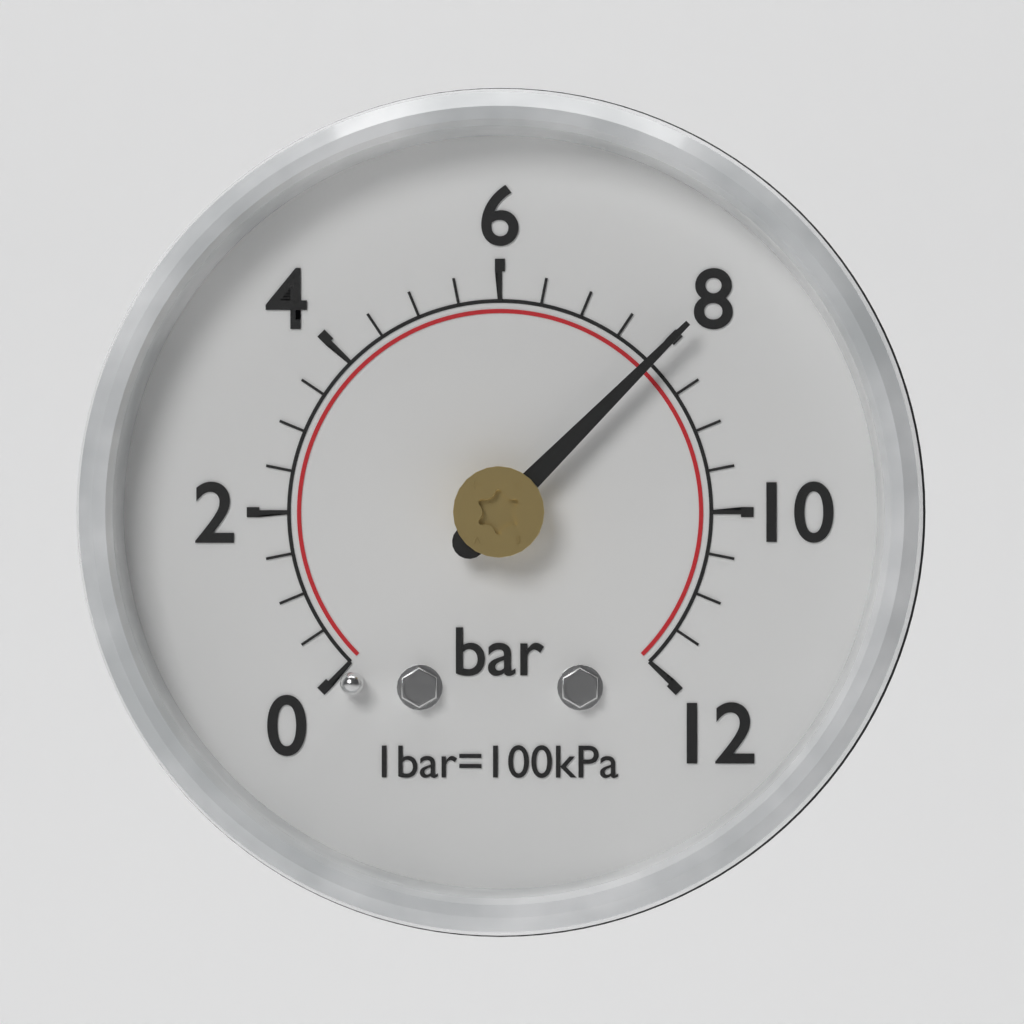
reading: 8.0 bar
